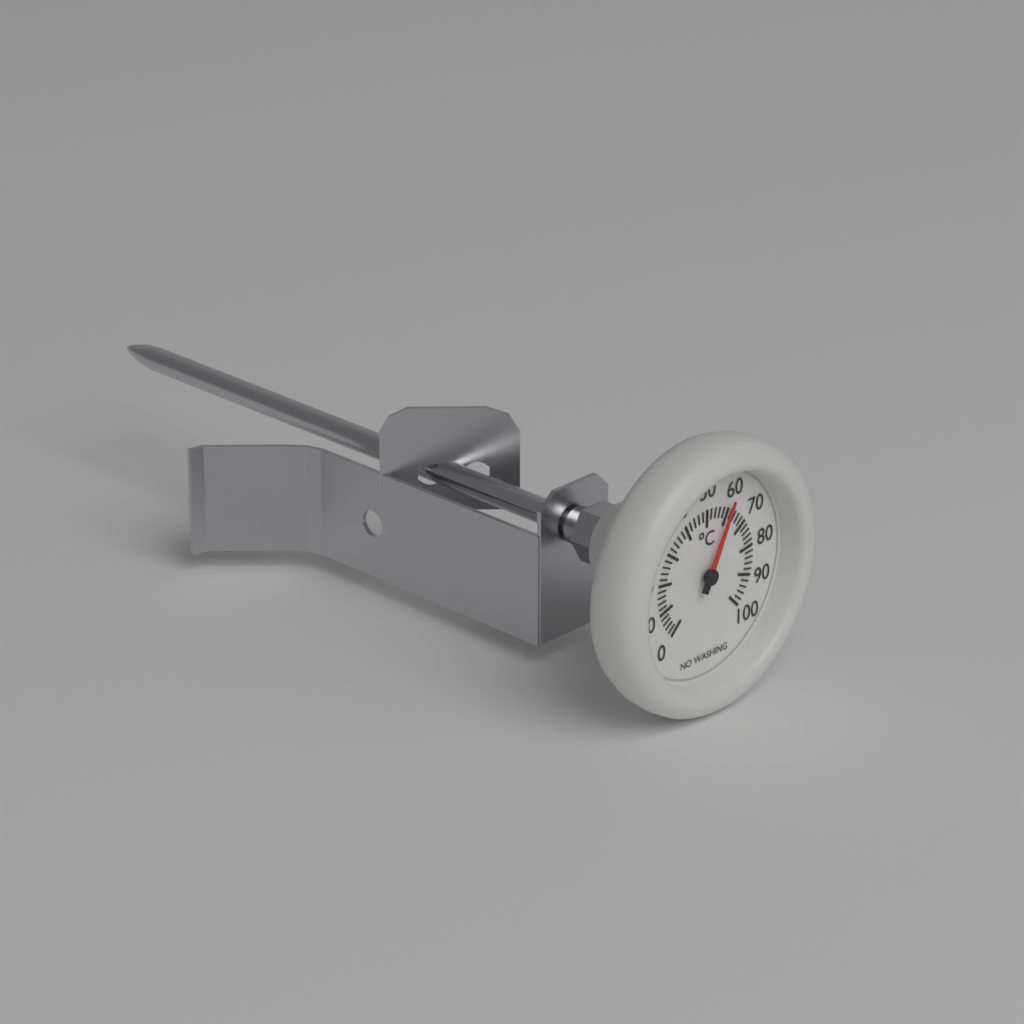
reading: 60 °C
